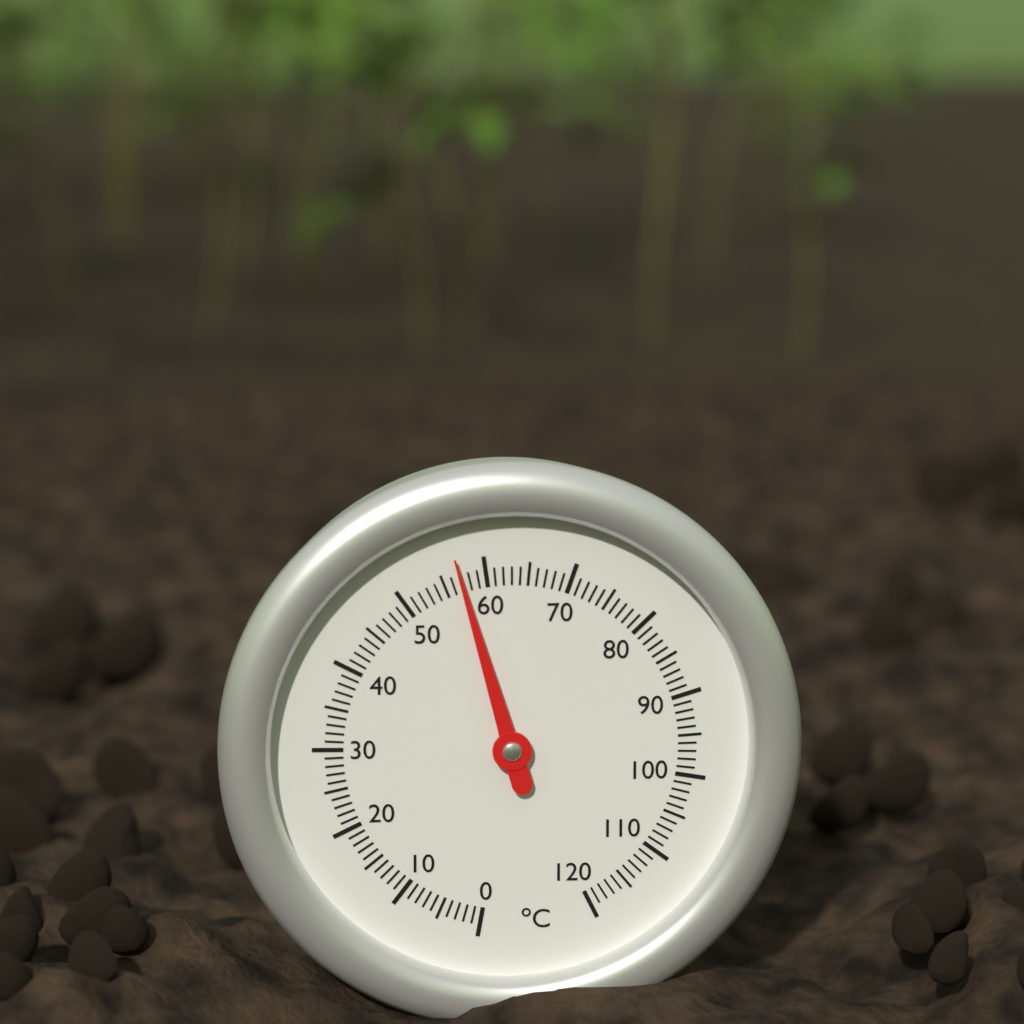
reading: 57 °C
